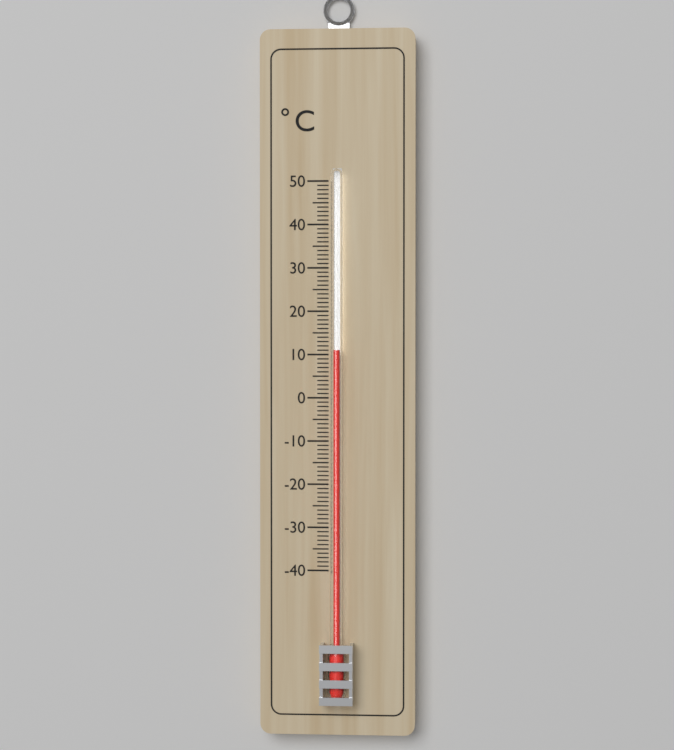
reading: 11 °C
